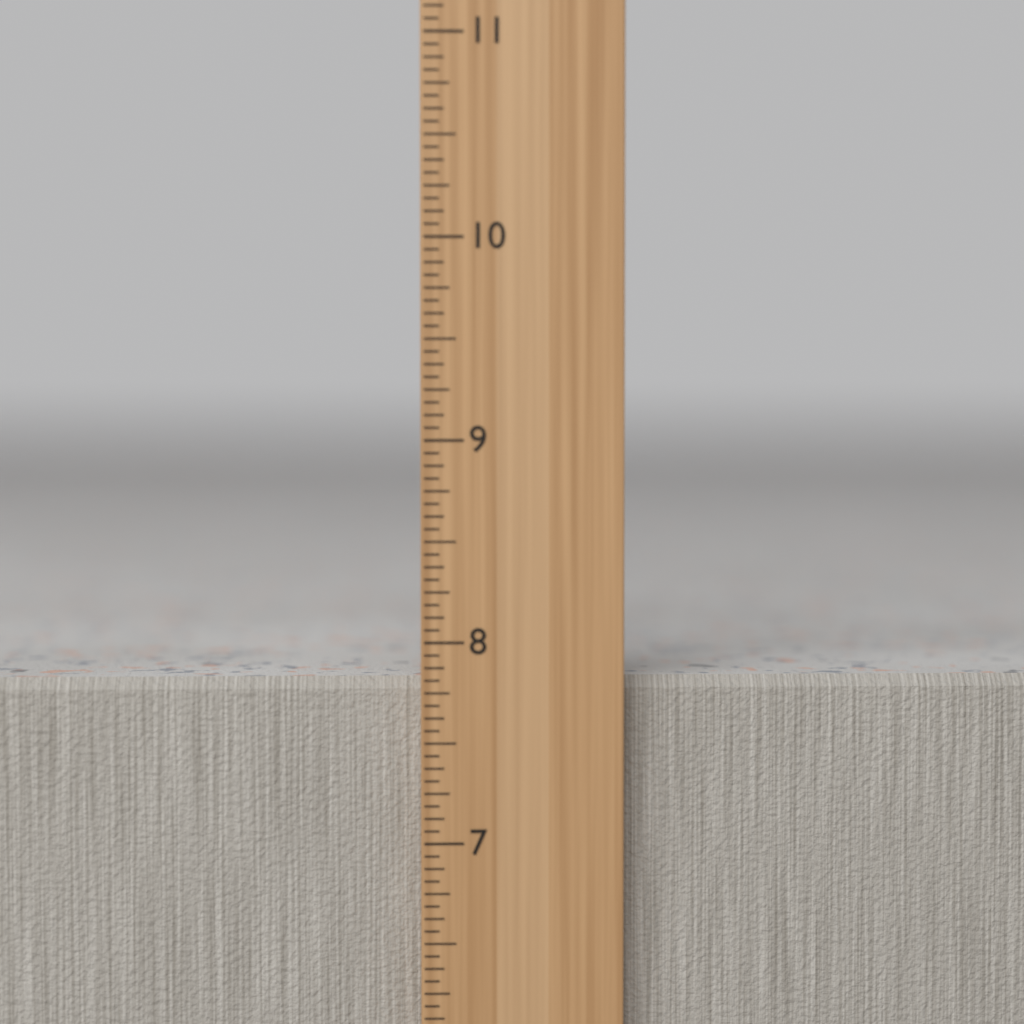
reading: 7.8125 in
